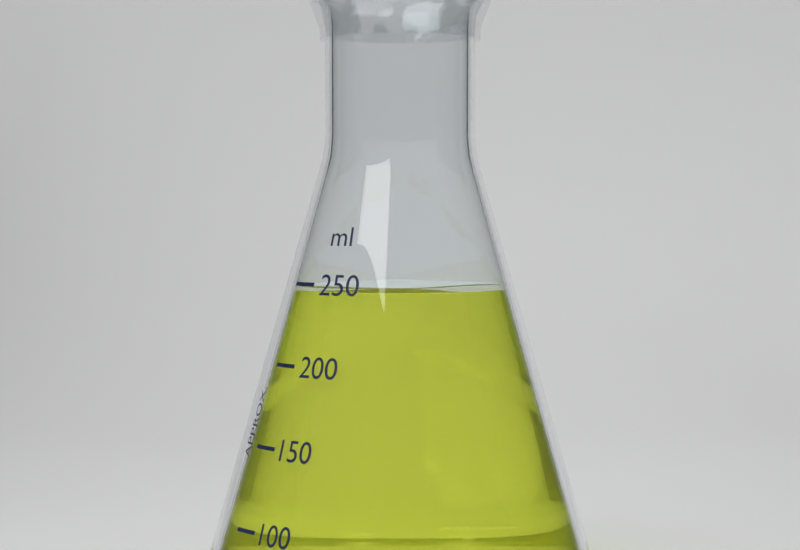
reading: 245 ml
